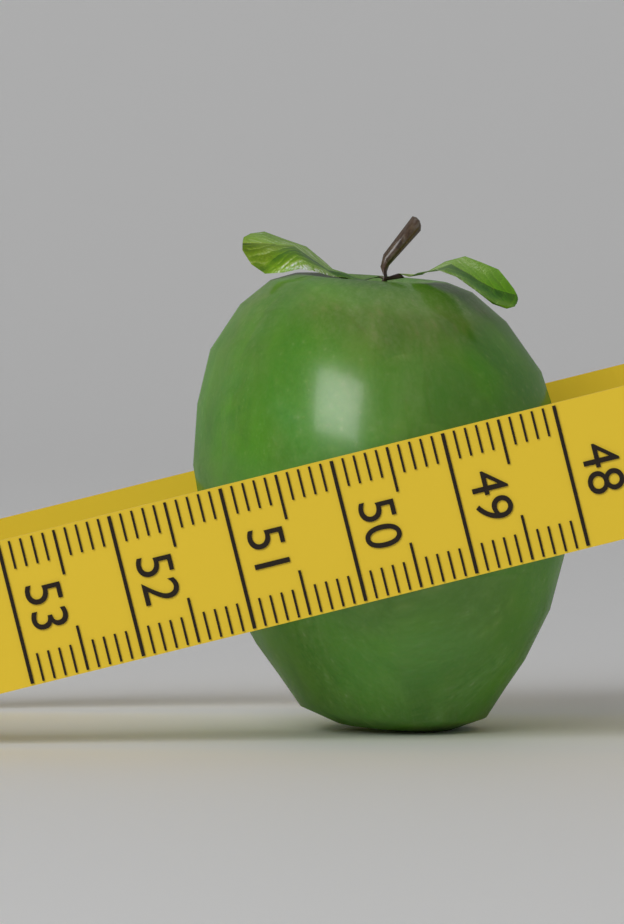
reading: 51.3 (no unit)
